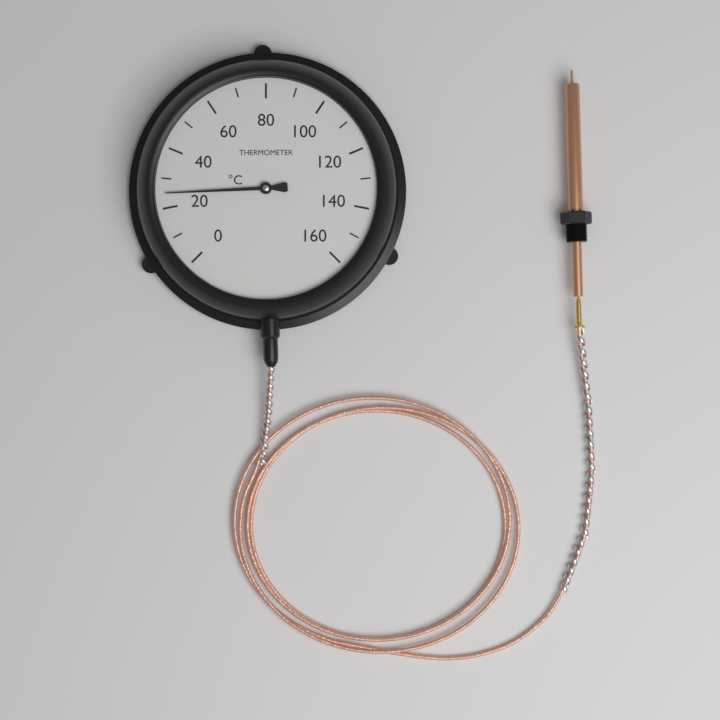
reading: 25 °C
